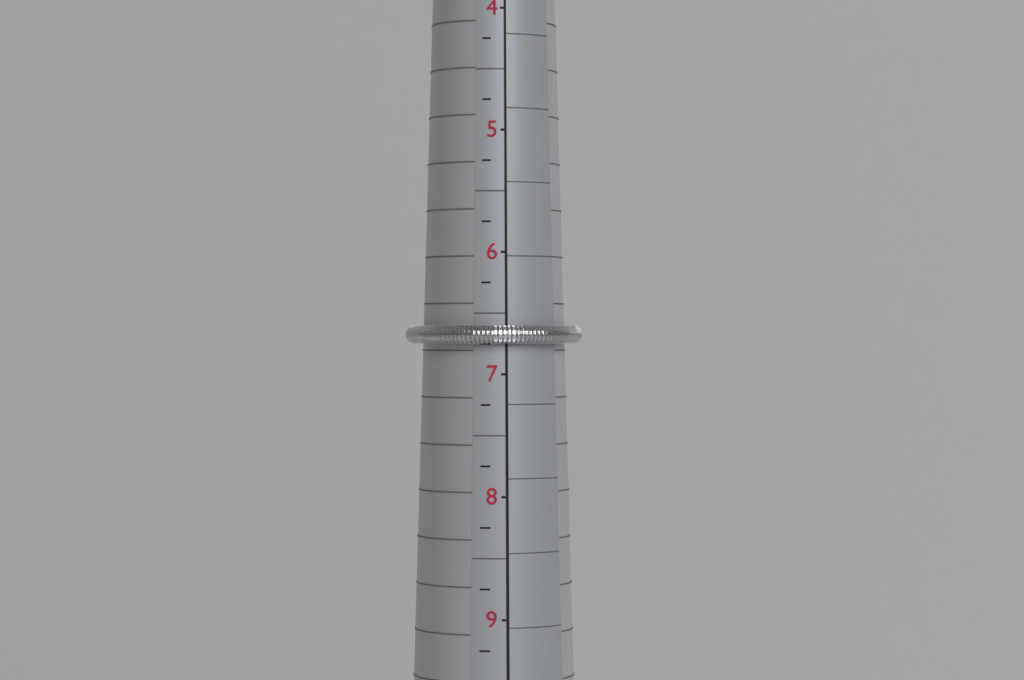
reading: 6.75 (no unit)
